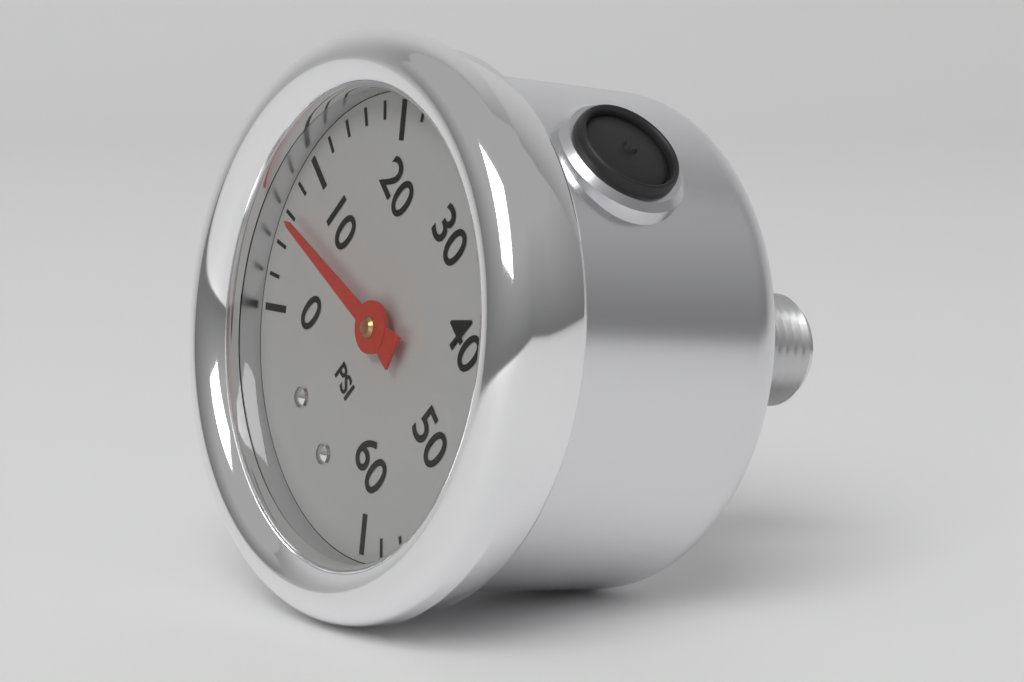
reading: 6 psi
